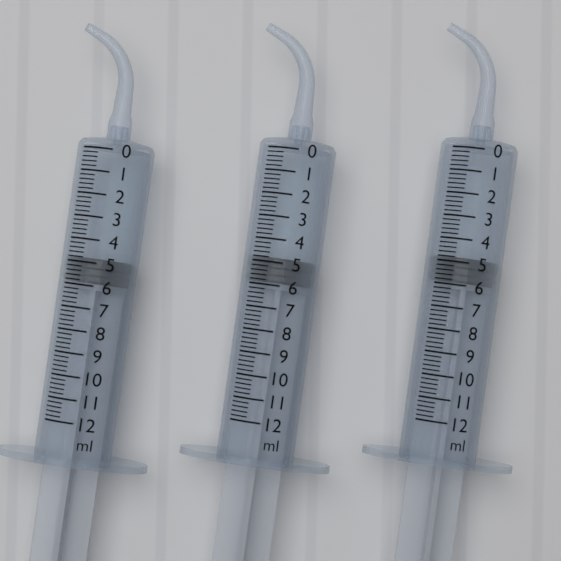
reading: 4.8 ml
